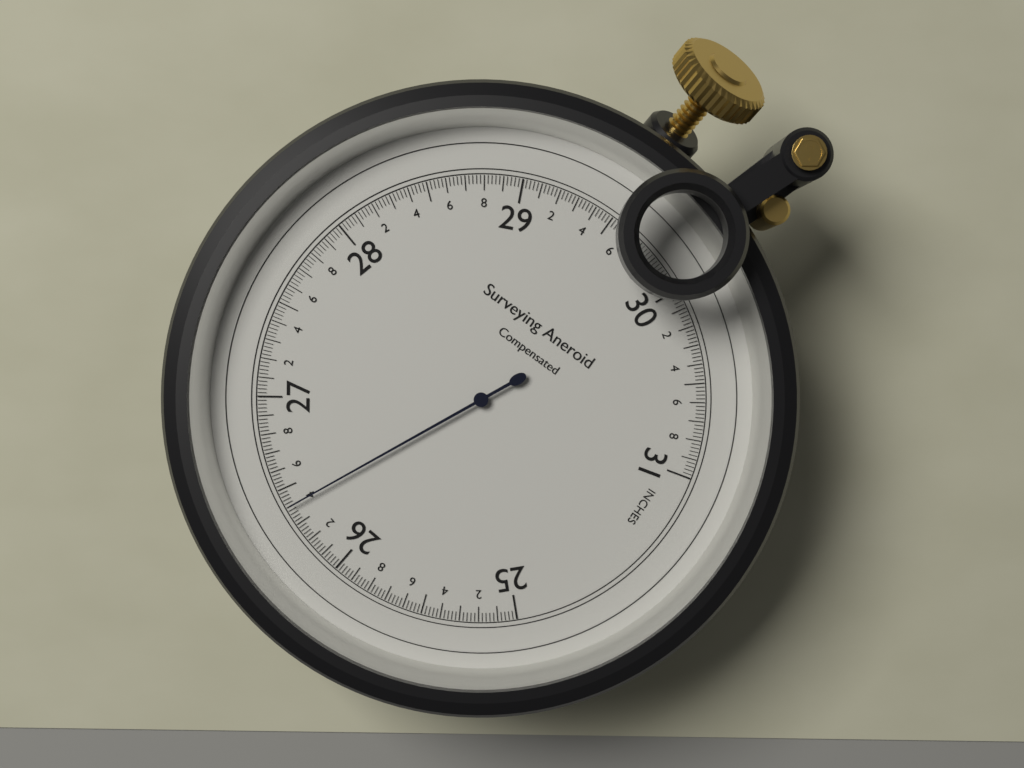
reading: 26.40 inches
